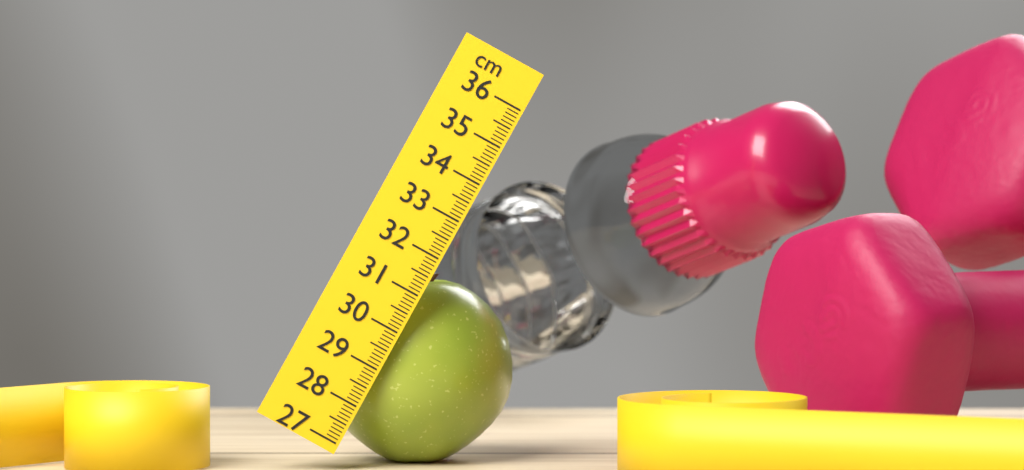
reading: 31.6 cm
